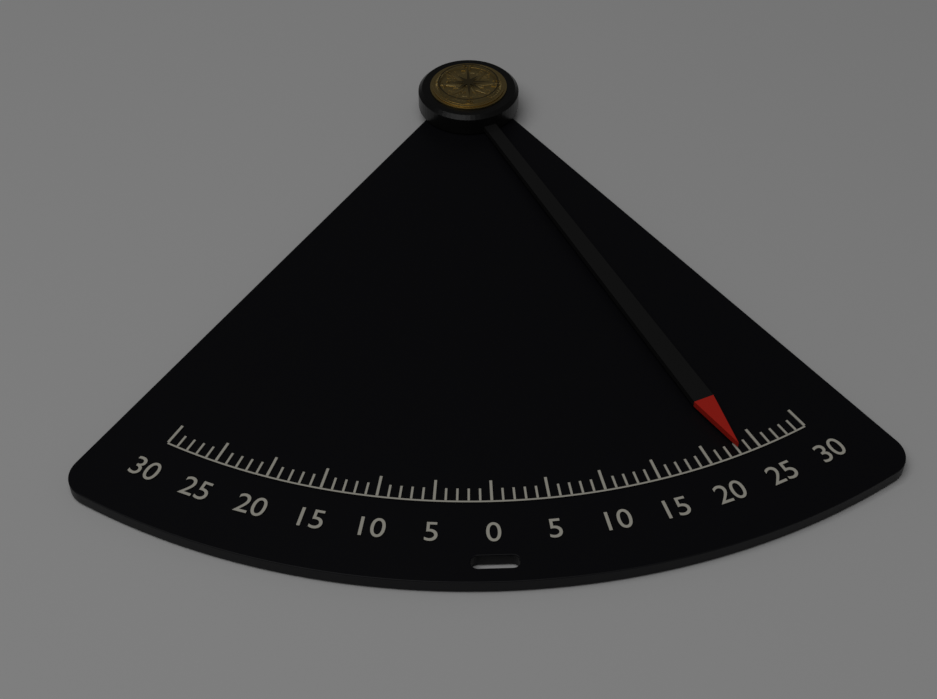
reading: 23 (no unit)
